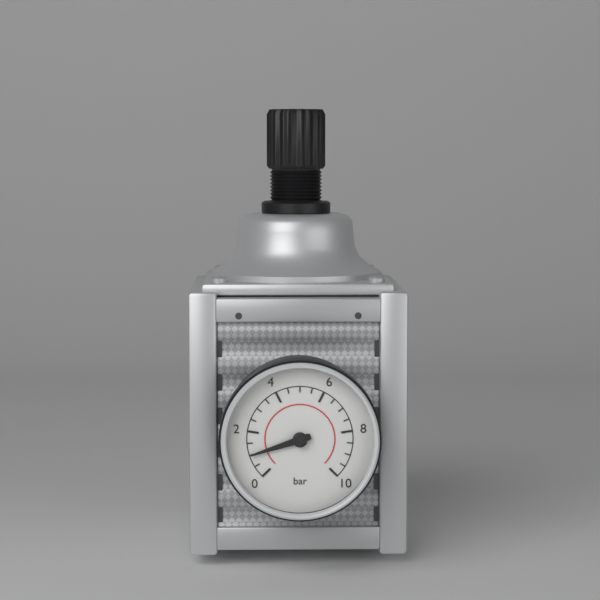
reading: 1.0 bar
